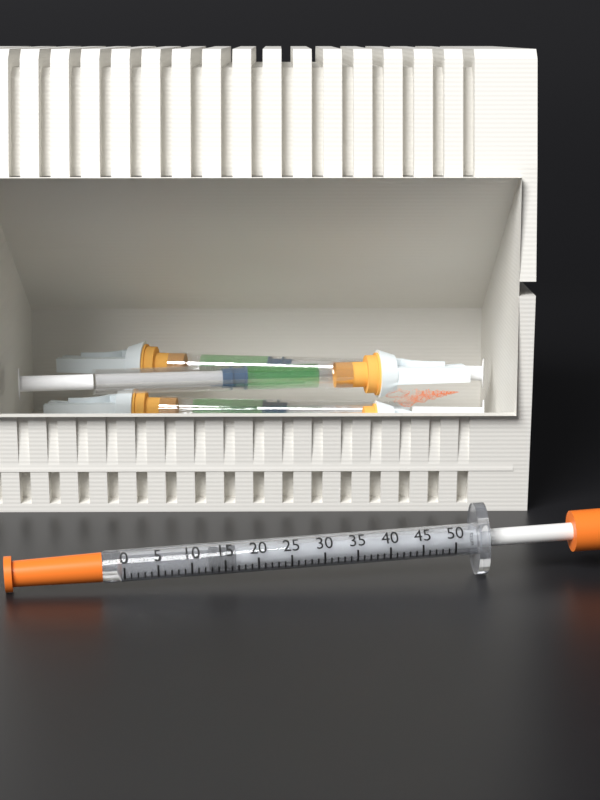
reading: 13 units
